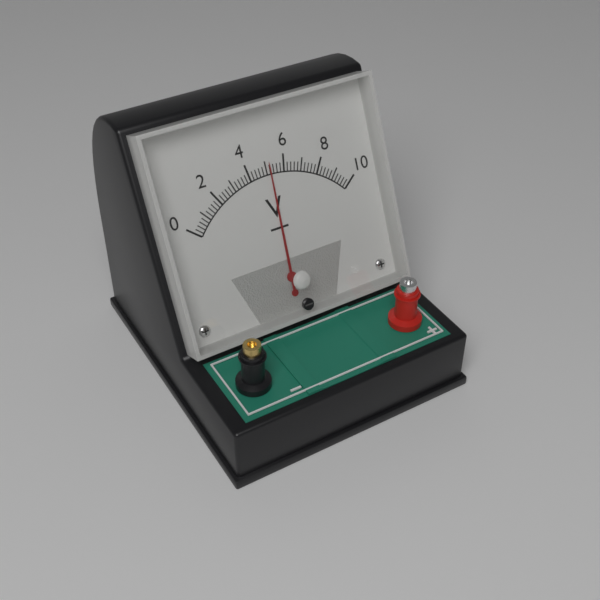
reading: 5.2 V
